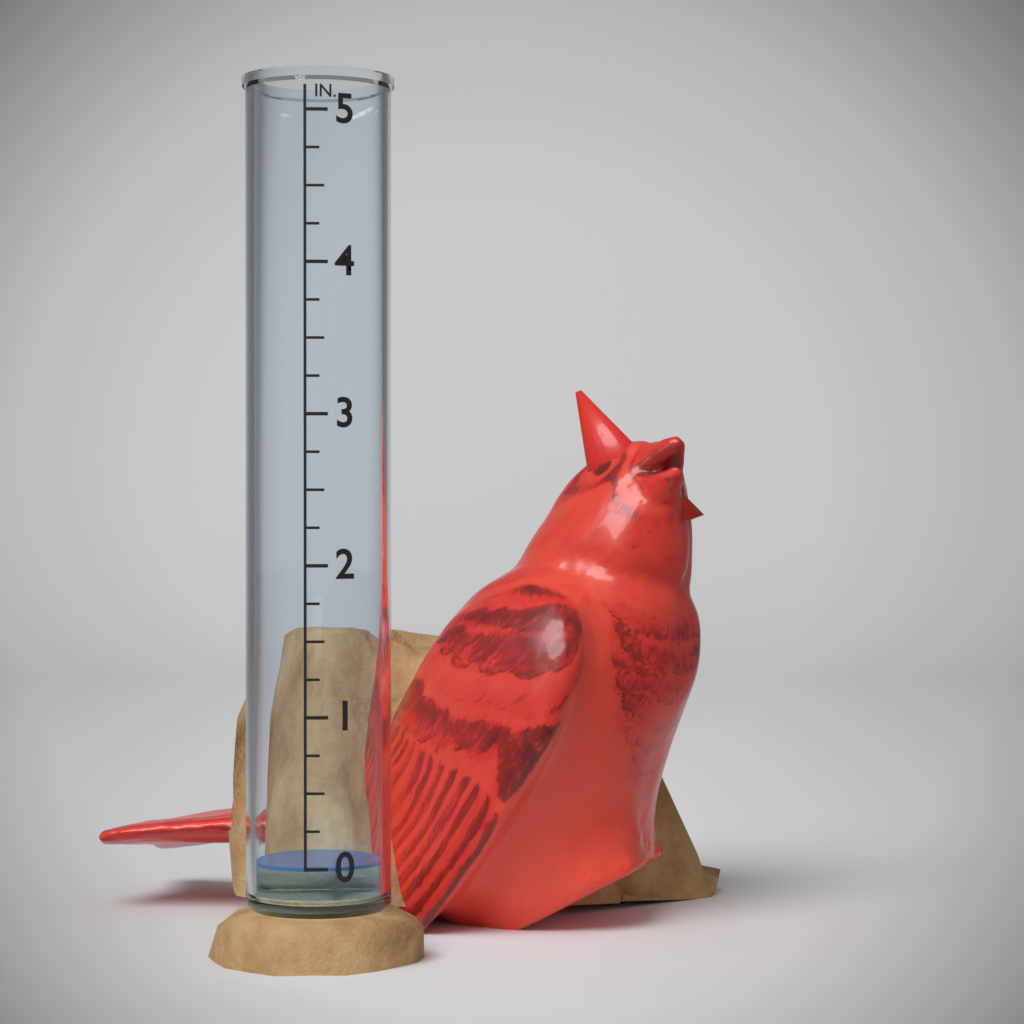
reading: 0.00 in
